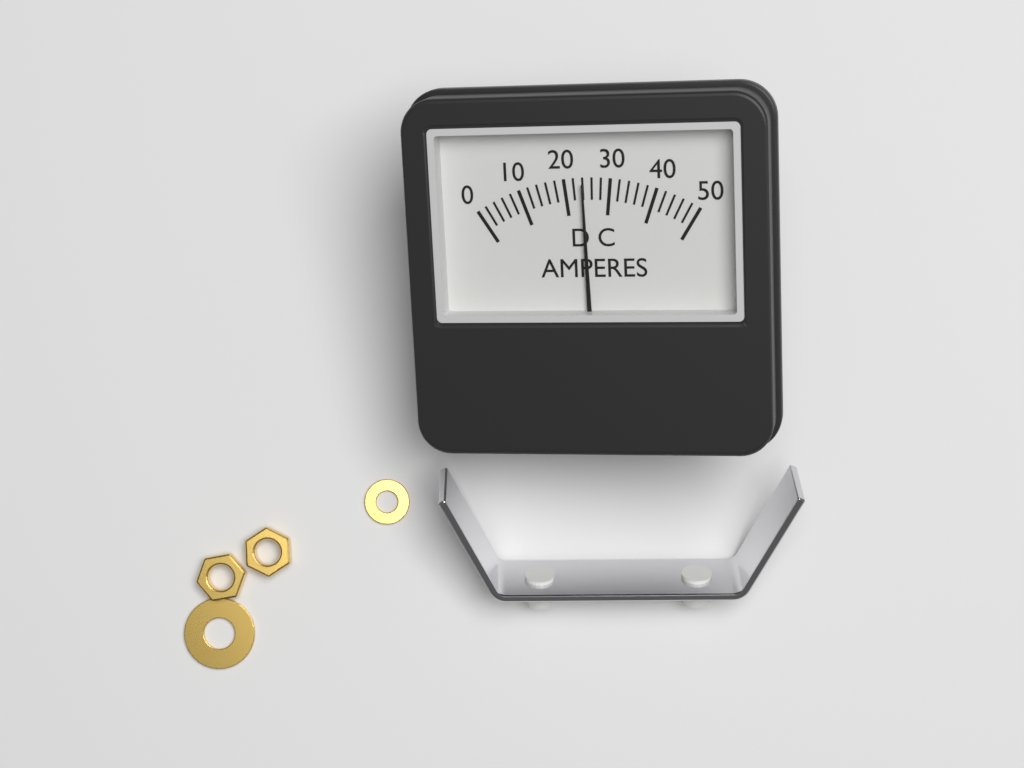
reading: 24 A
